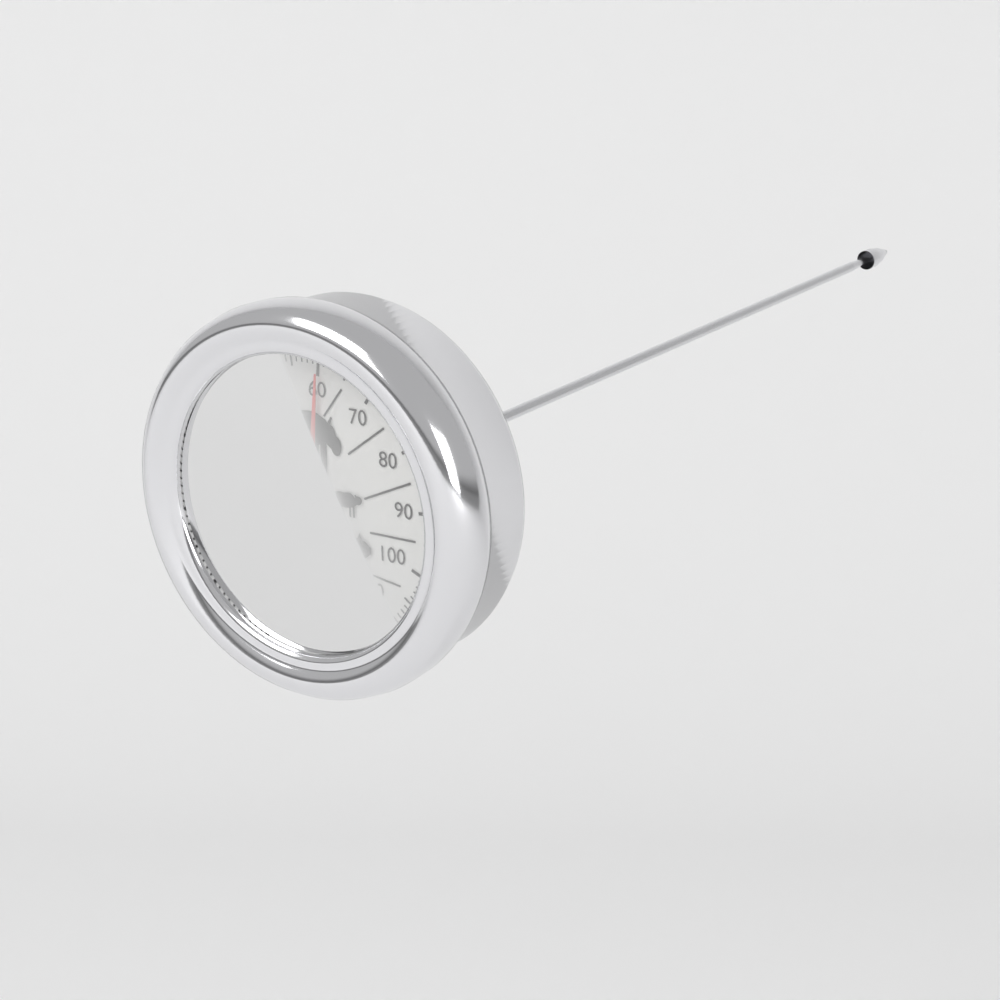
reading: 60 °C
